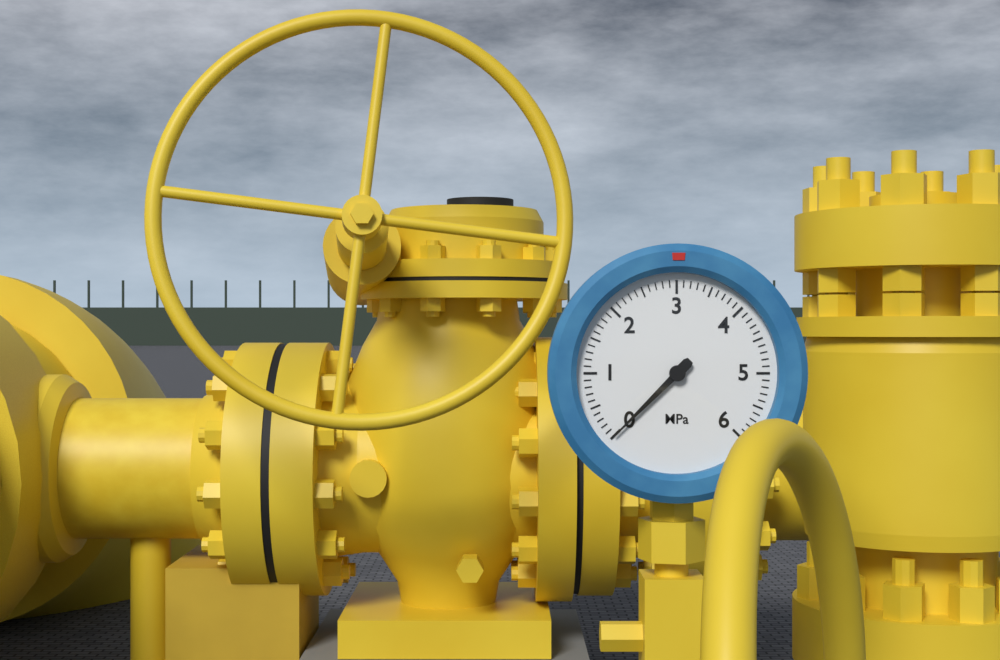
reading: 0.0 MPa
